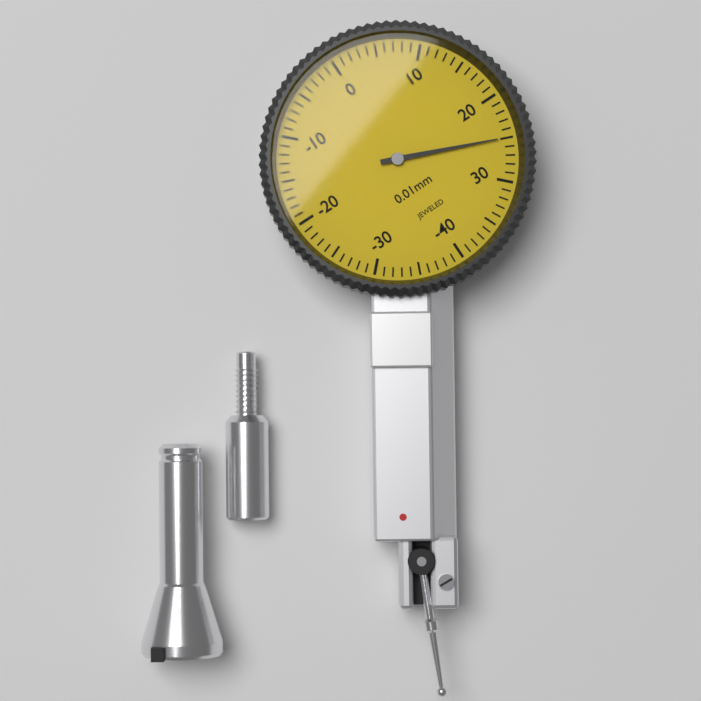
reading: 25 0.01mm
